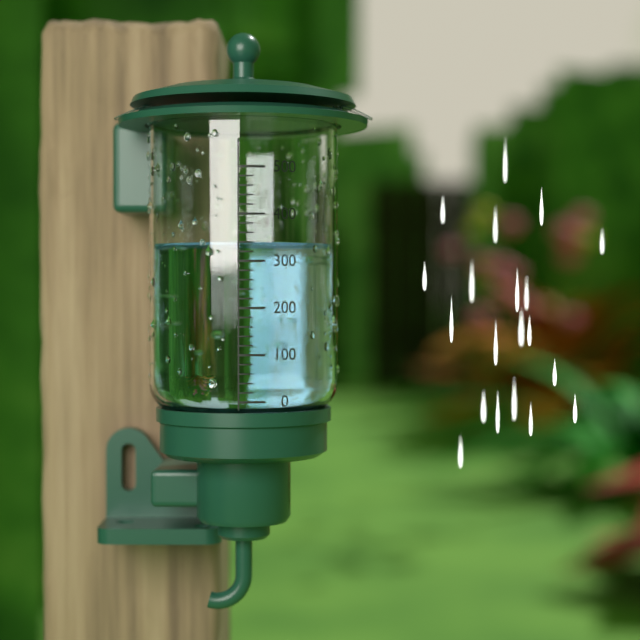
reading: 340 (no unit)
